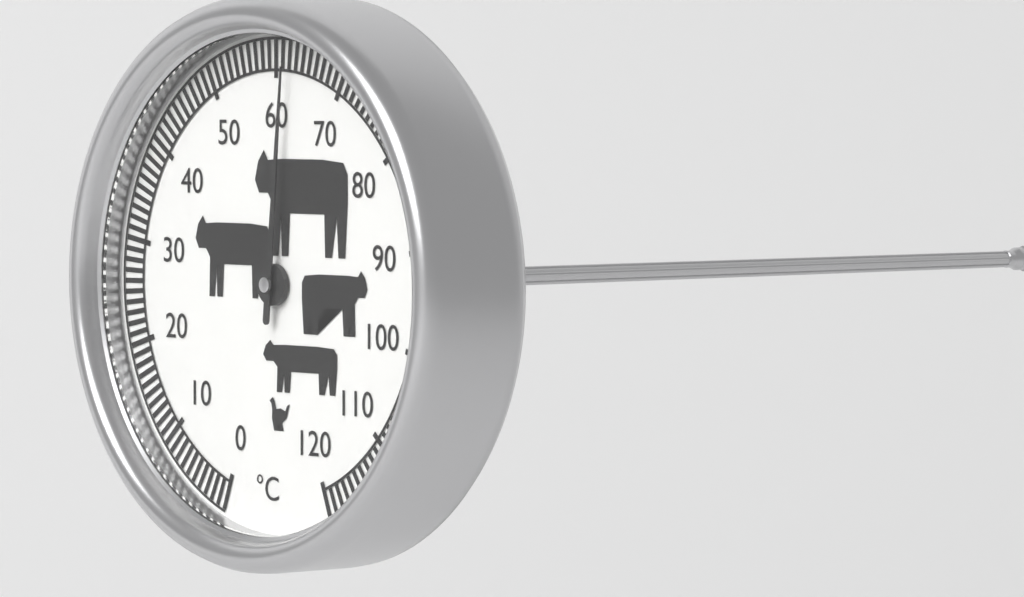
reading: 62 °C
